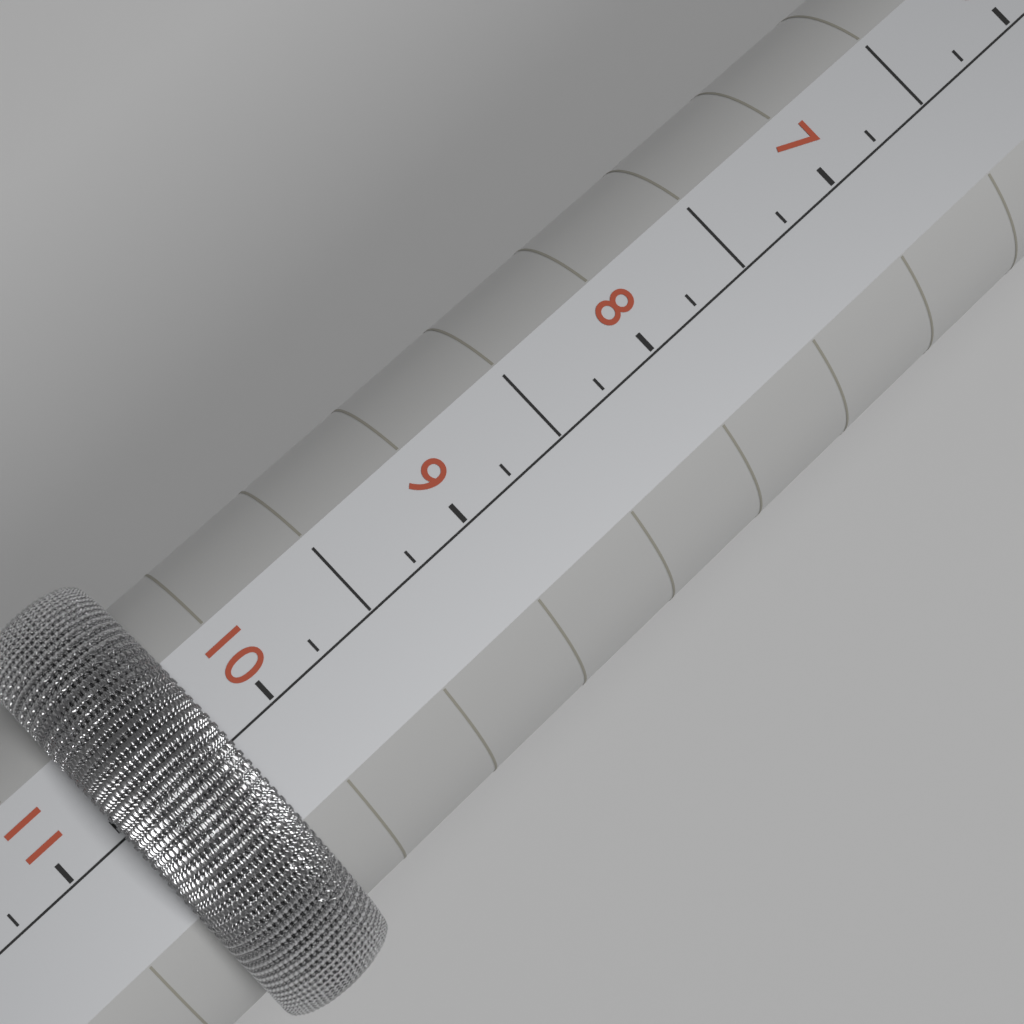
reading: 10.75 (no unit)
